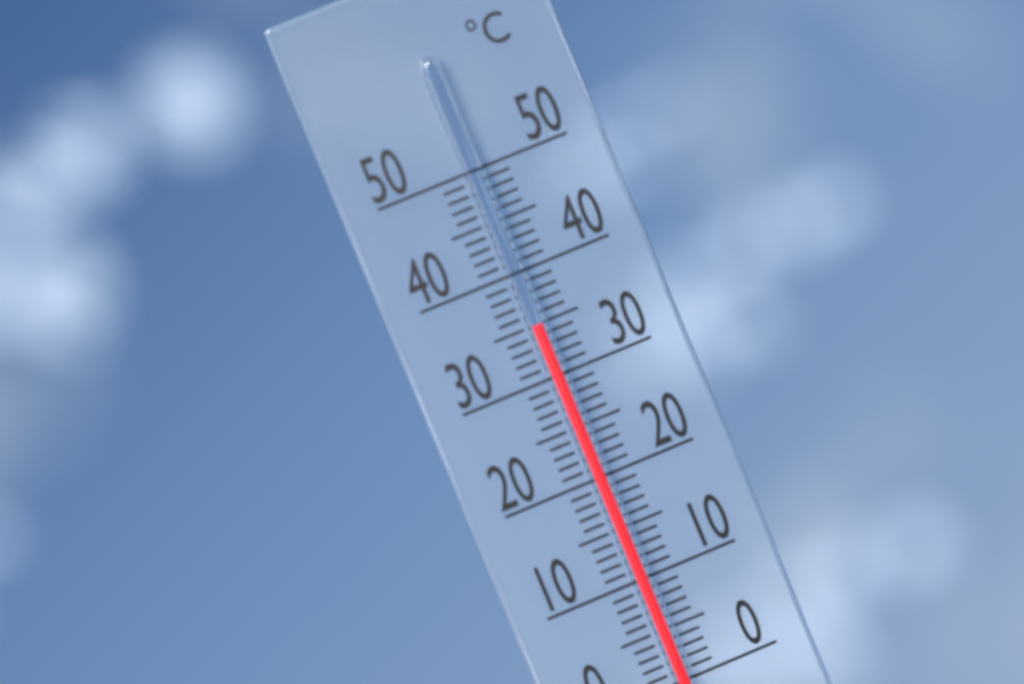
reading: 35 °C
